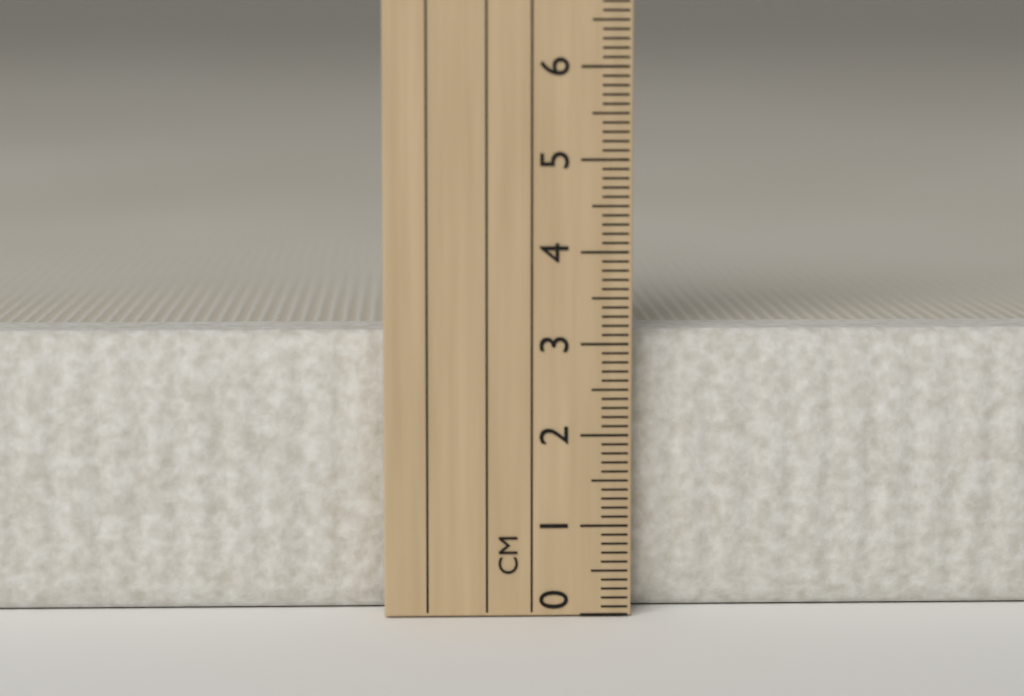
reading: 3.1 cm
